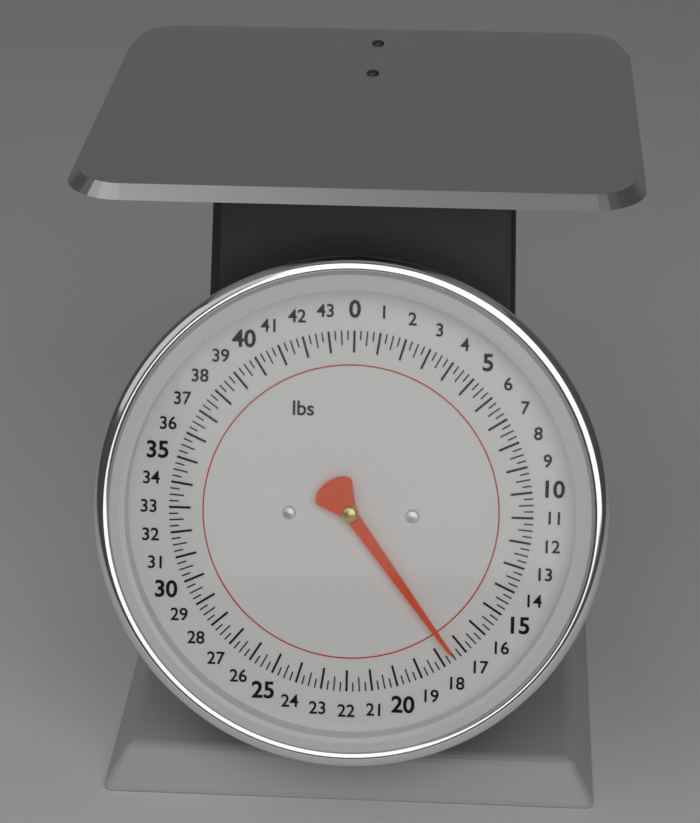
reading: 17.50 lbs
